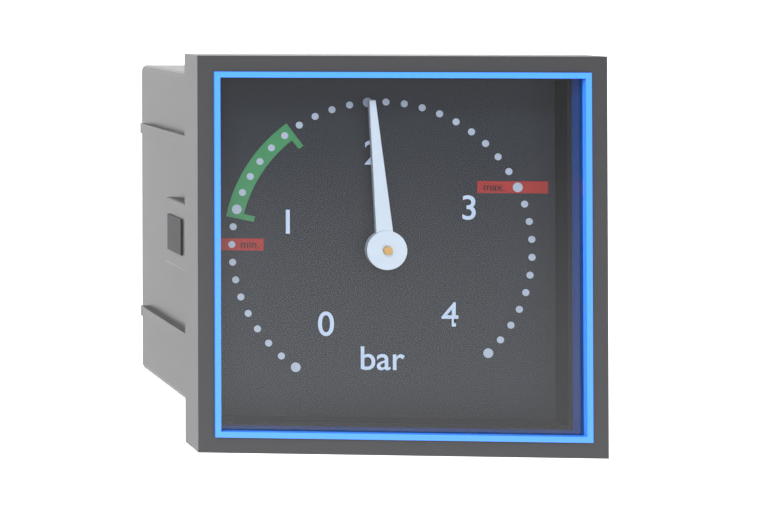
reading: 2.0 bar
